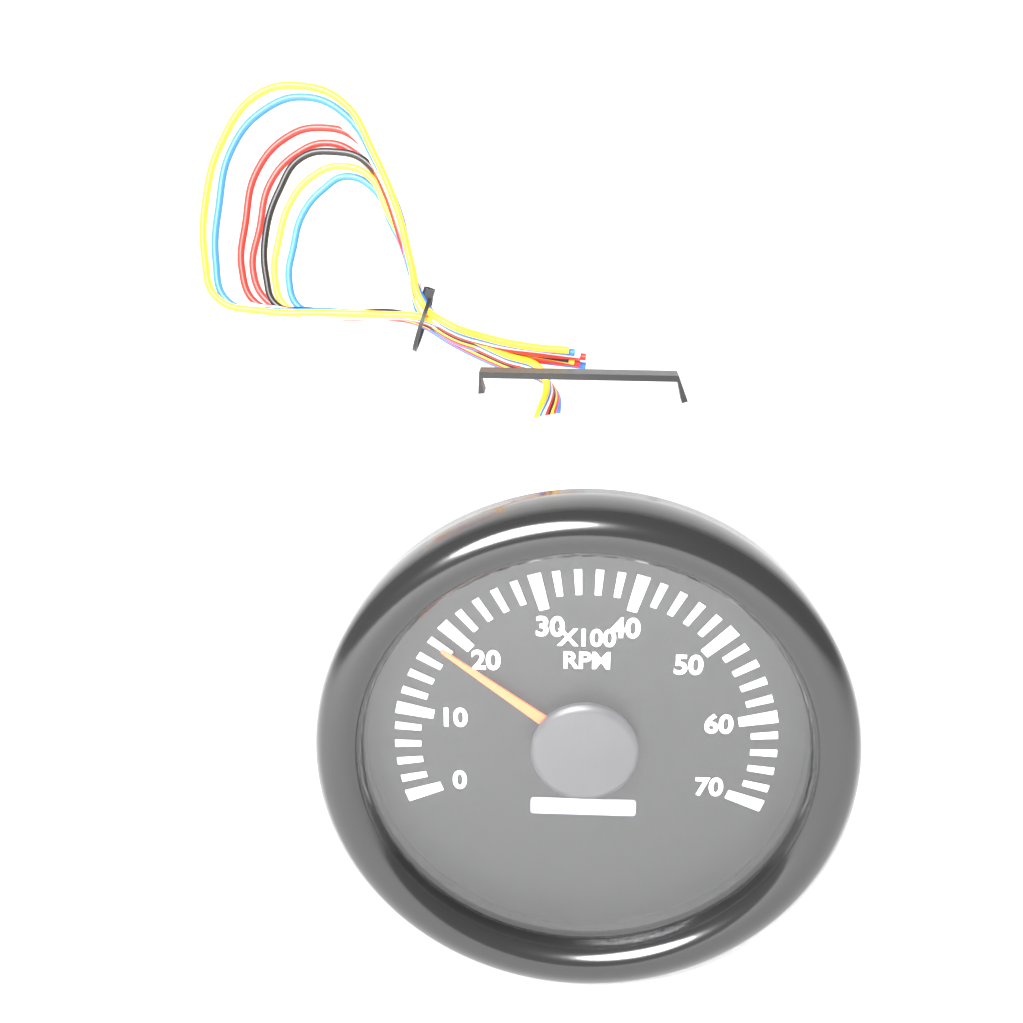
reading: 18 x100 RPM
